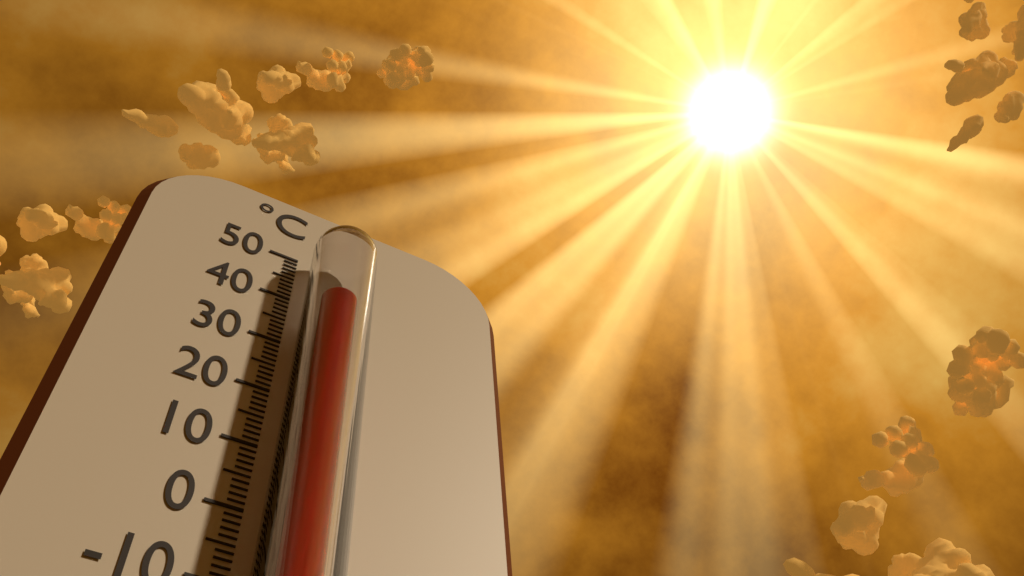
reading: 36 °C
